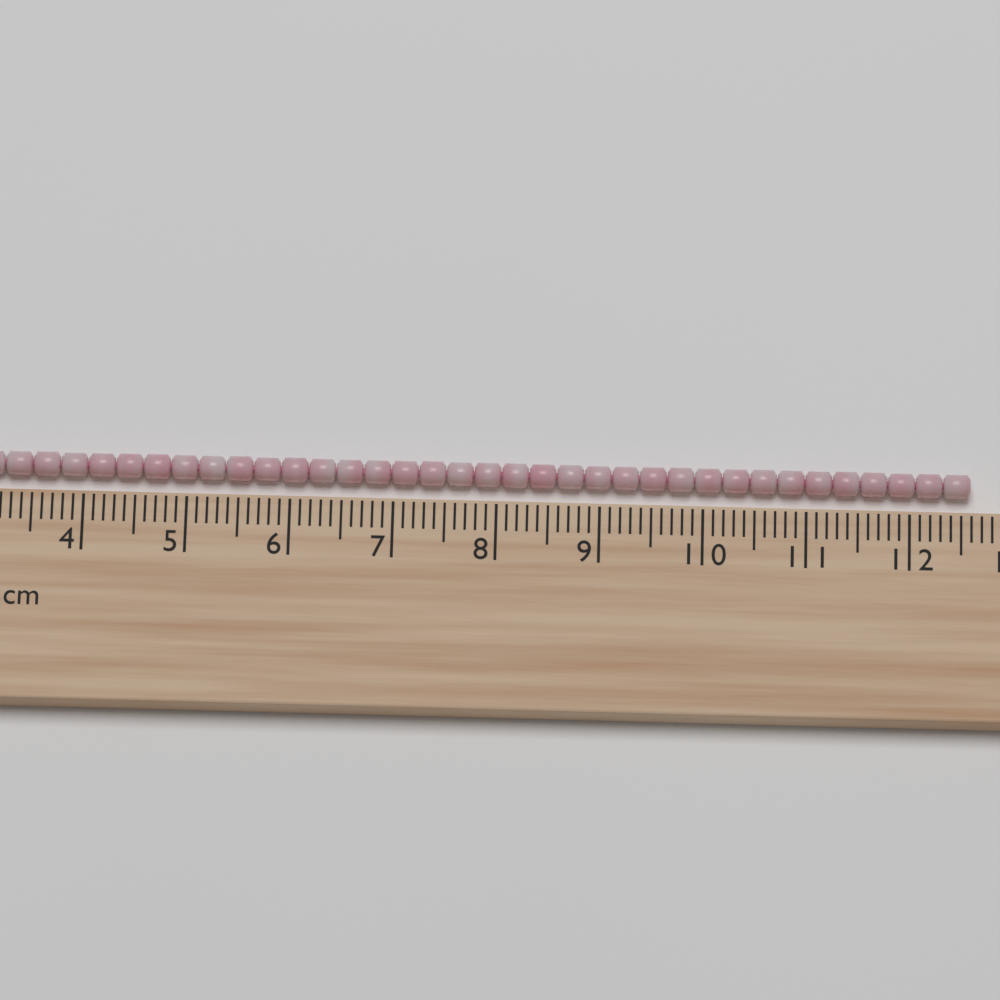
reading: 12.6 cm
